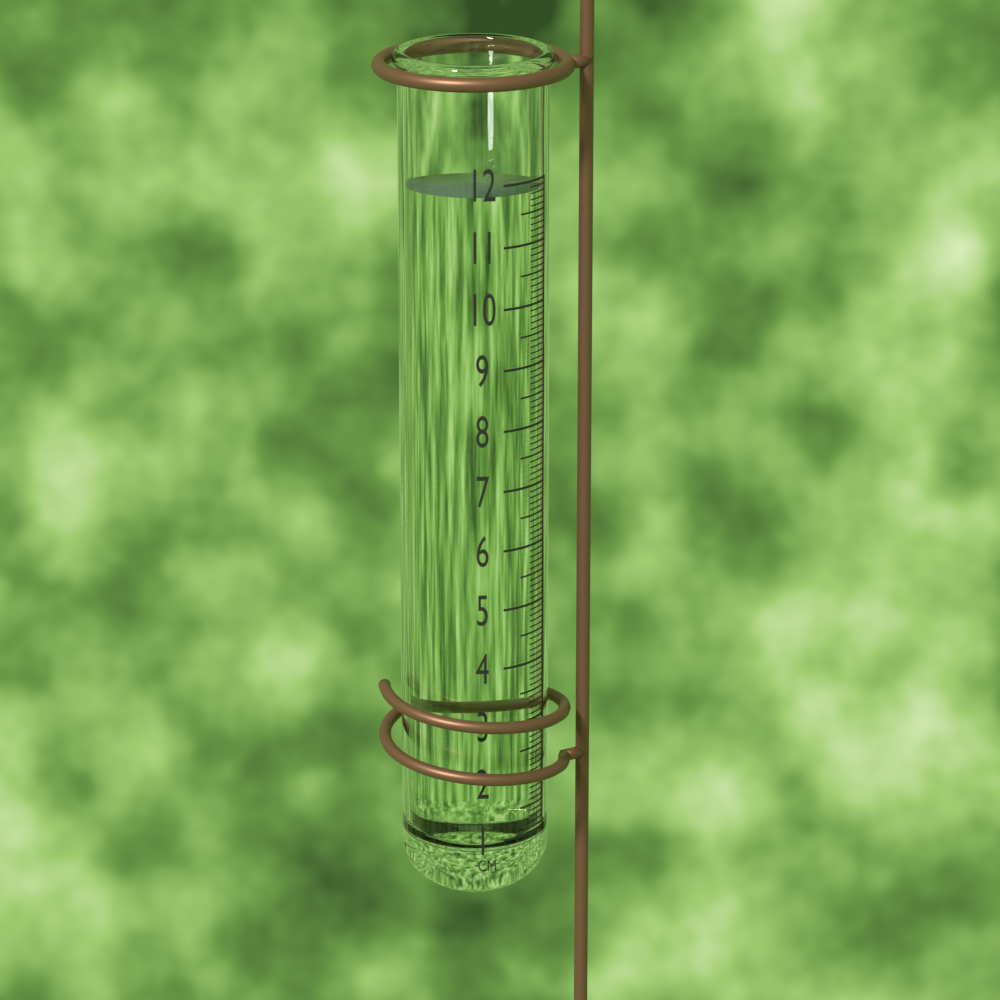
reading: 11.9 cm
